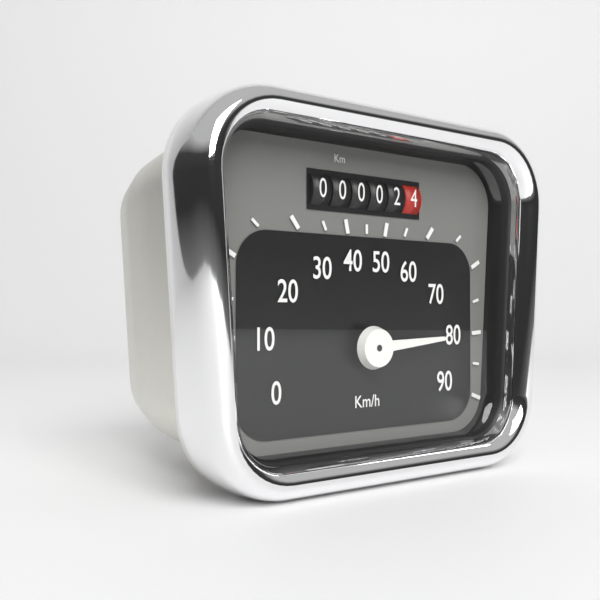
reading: 80 km/h
